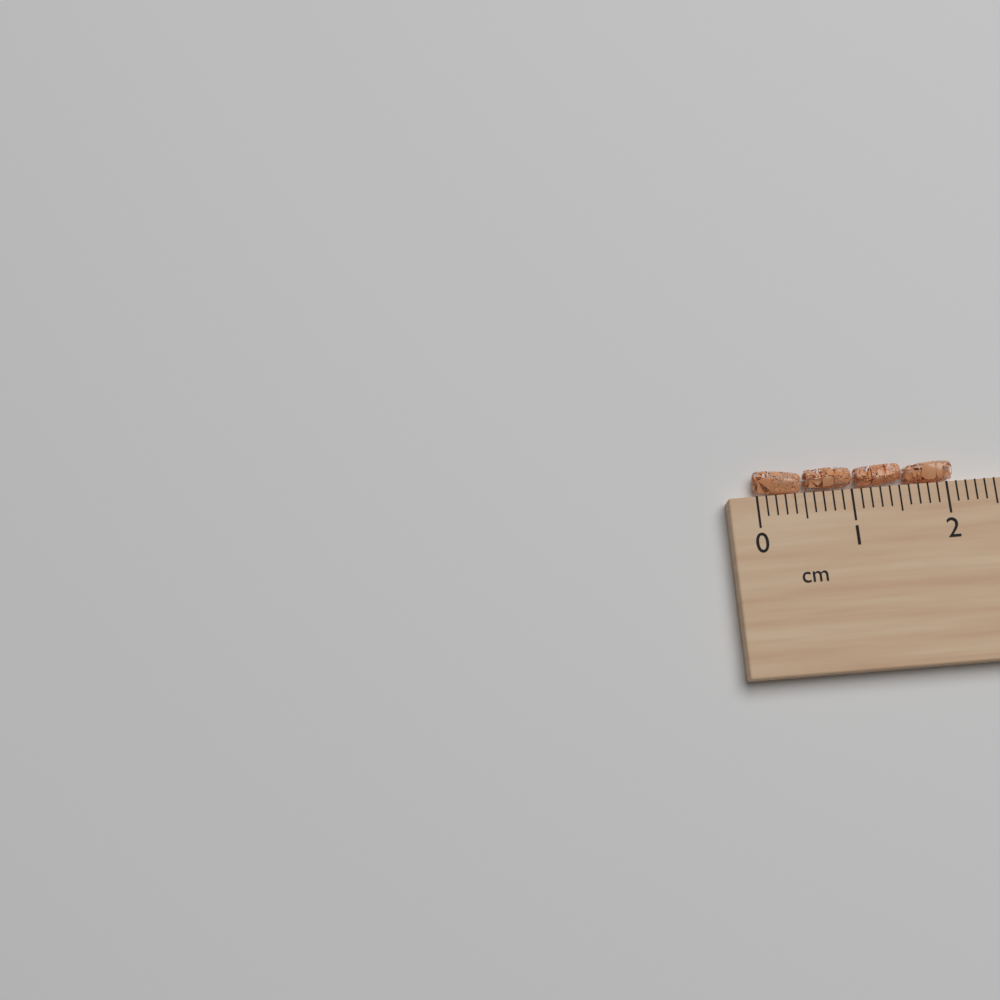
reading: 2.1 cm
